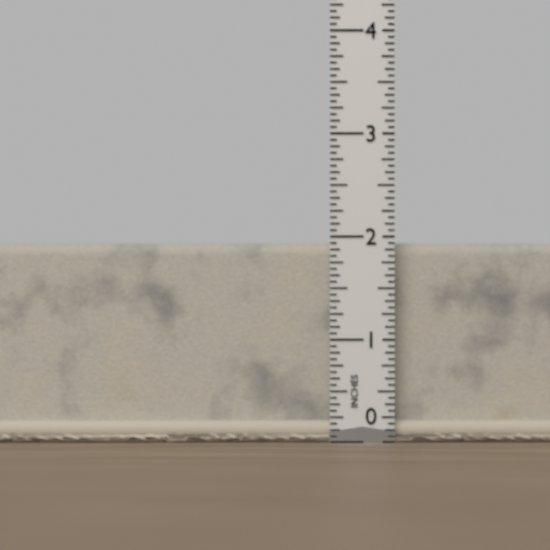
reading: 1.9375 in
